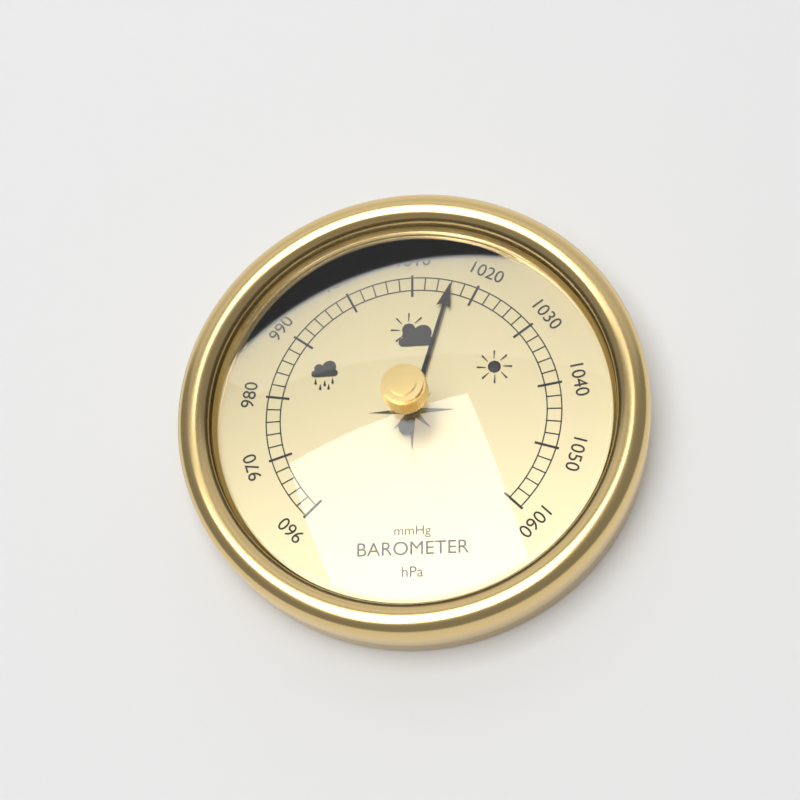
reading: 1016 hPa
